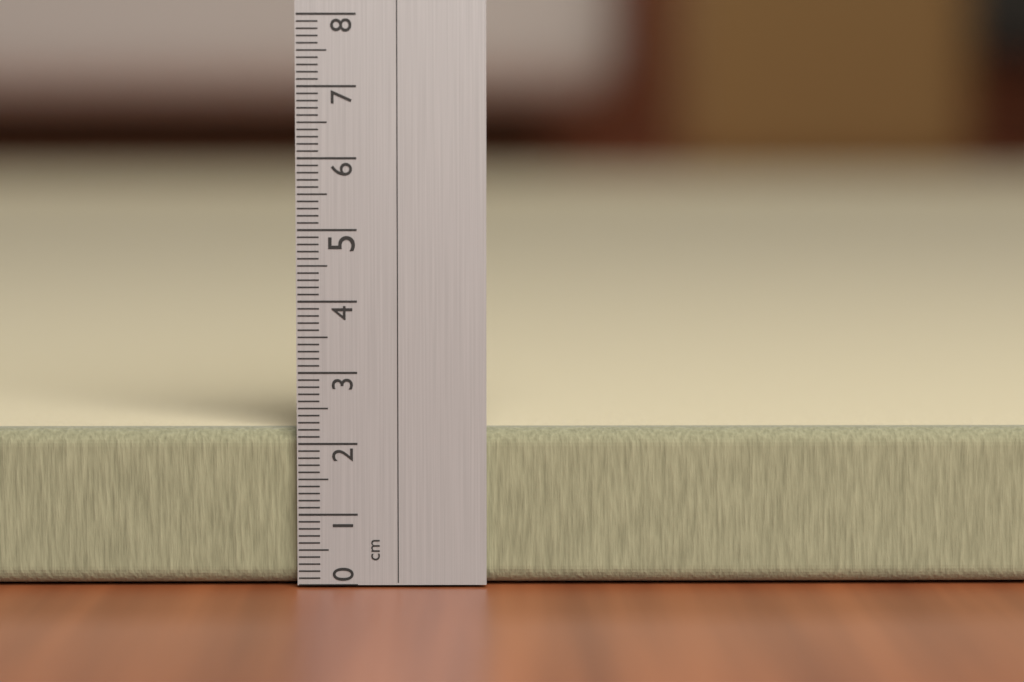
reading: 2.2 cm
